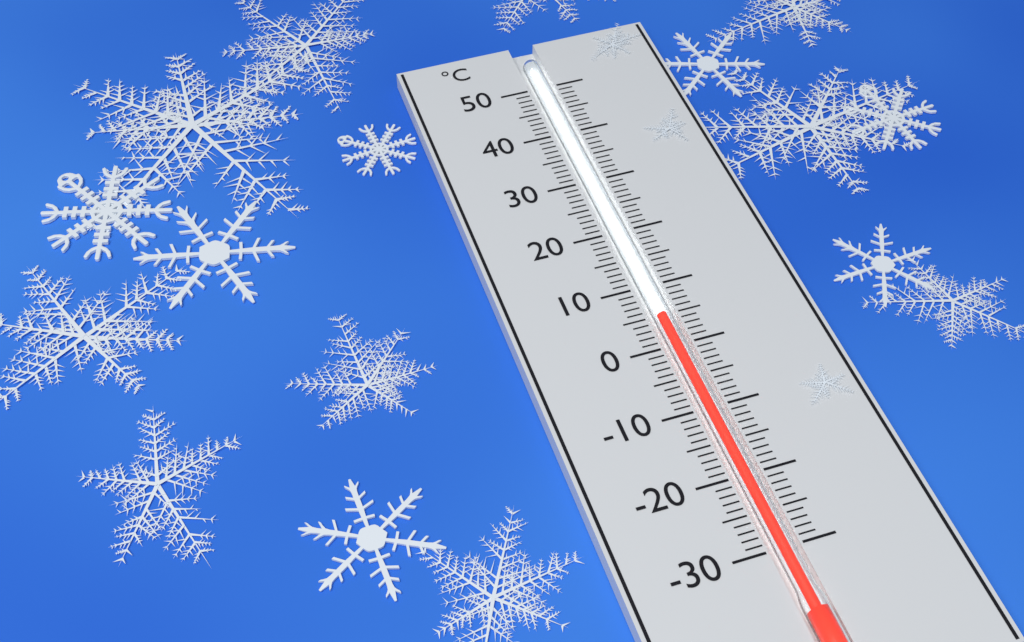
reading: 5 °C
